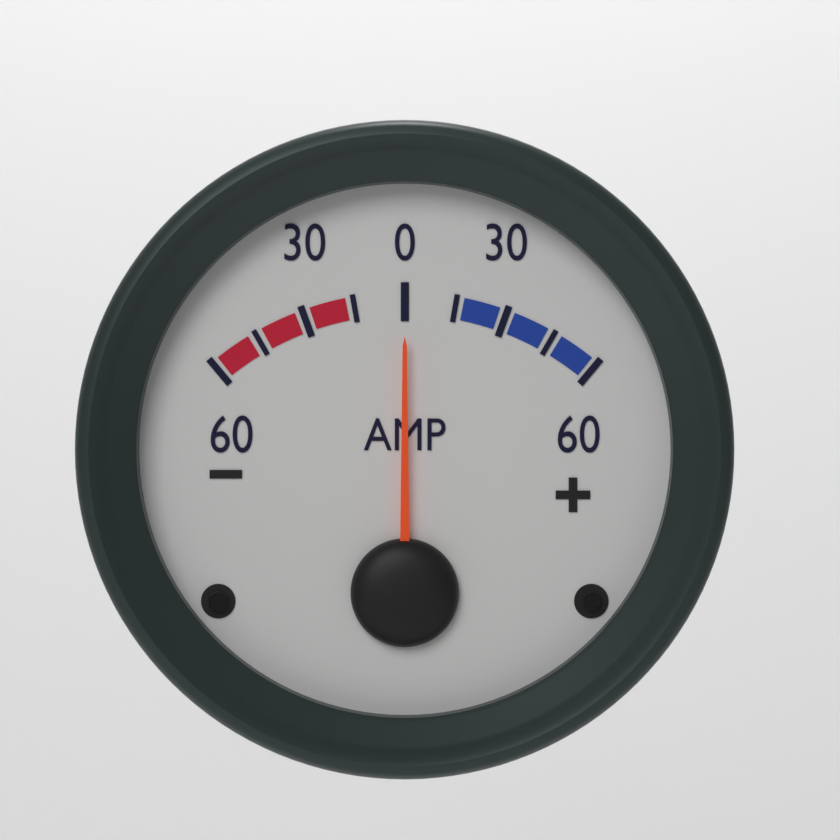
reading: 0 A
